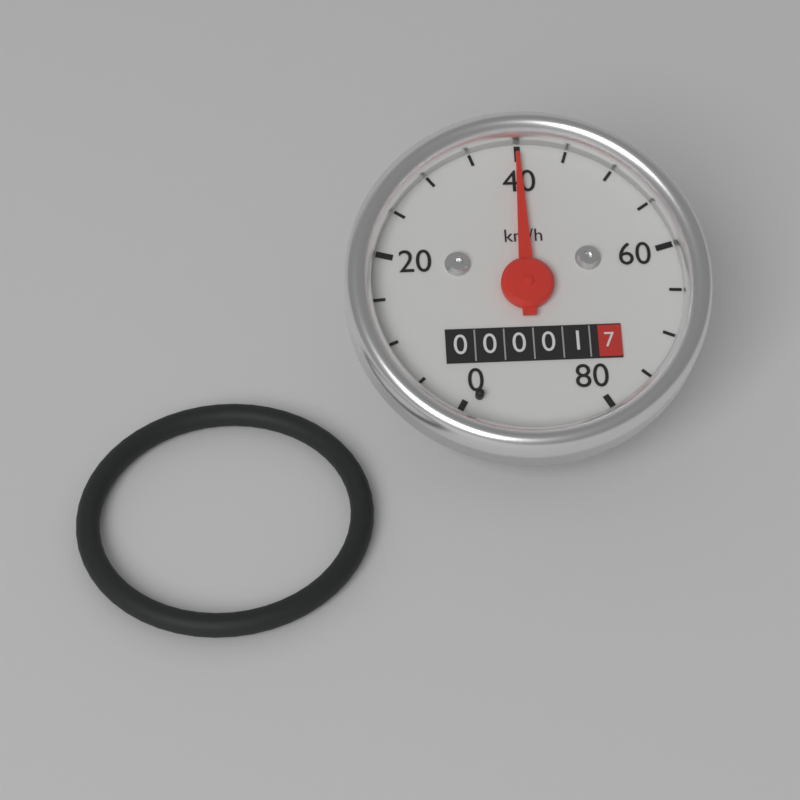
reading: 40 km/h
